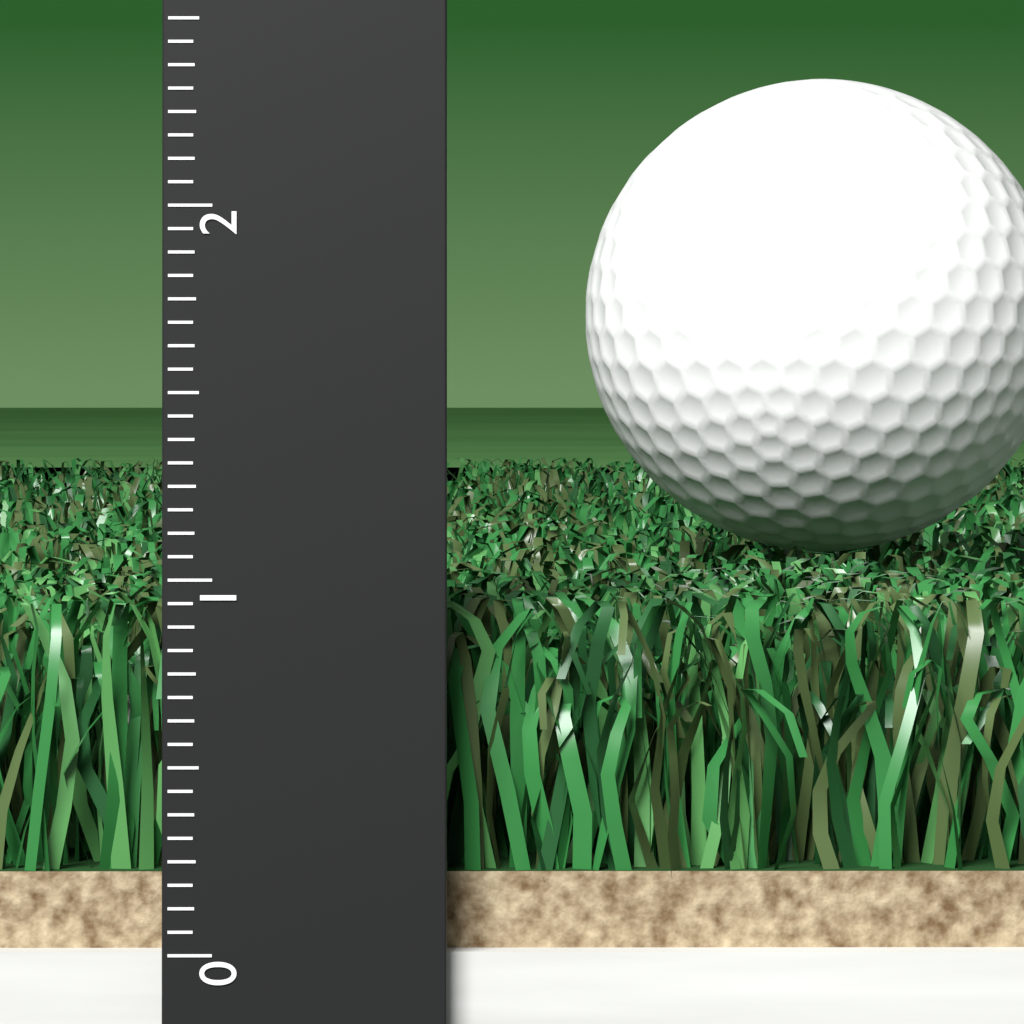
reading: 0.9375 (no unit)
